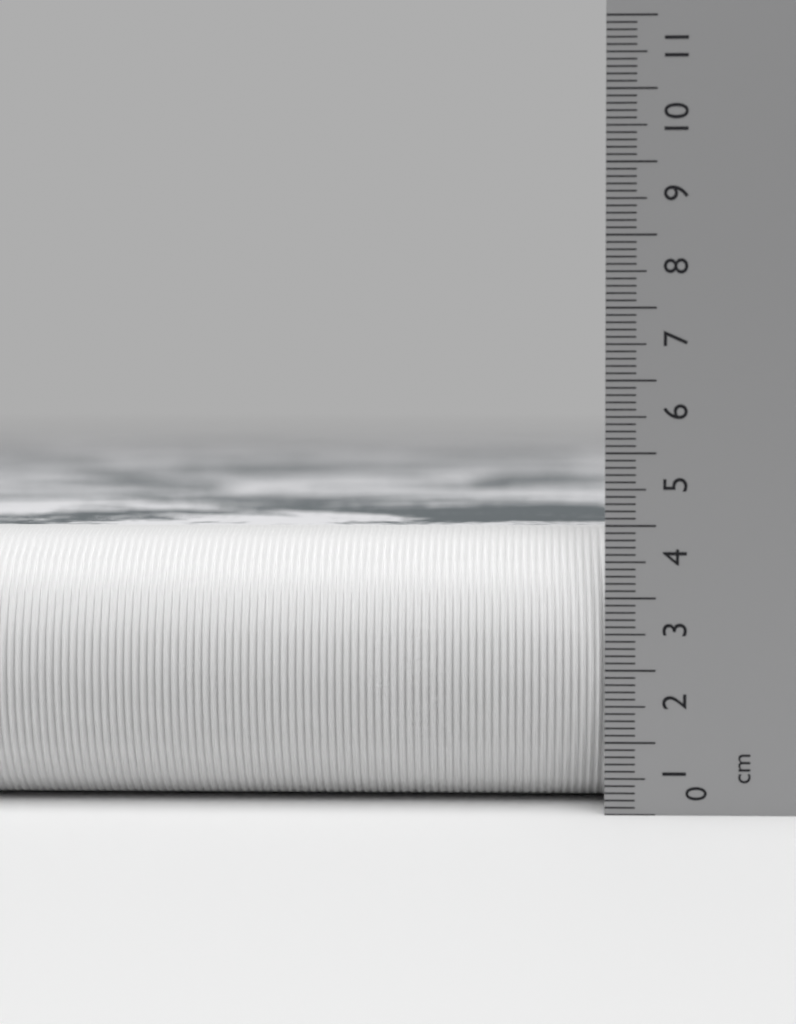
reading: 3.9 cm
